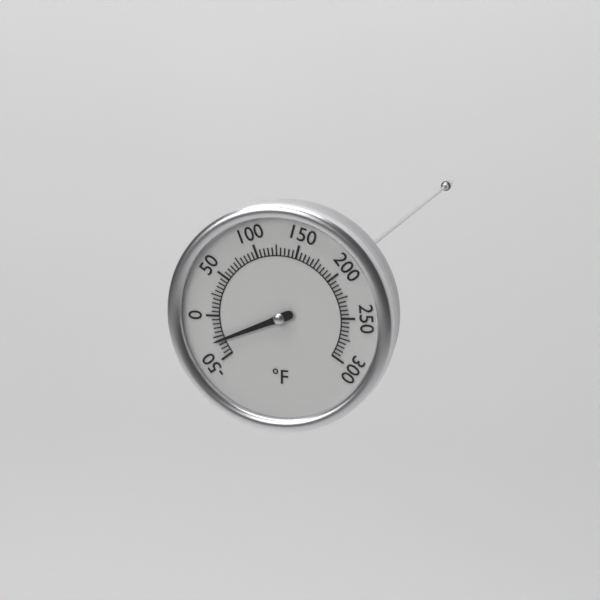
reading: -30 °F
